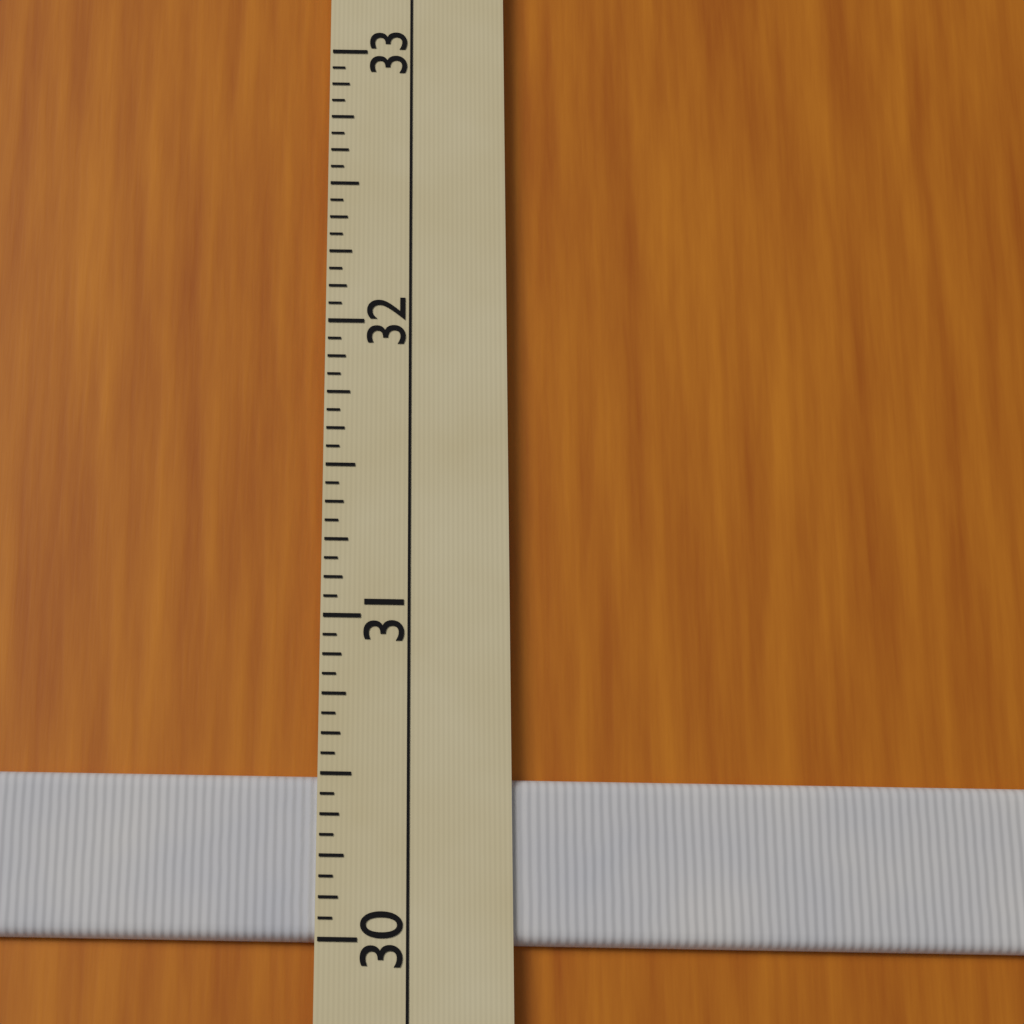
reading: 30.5000 (no unit)
